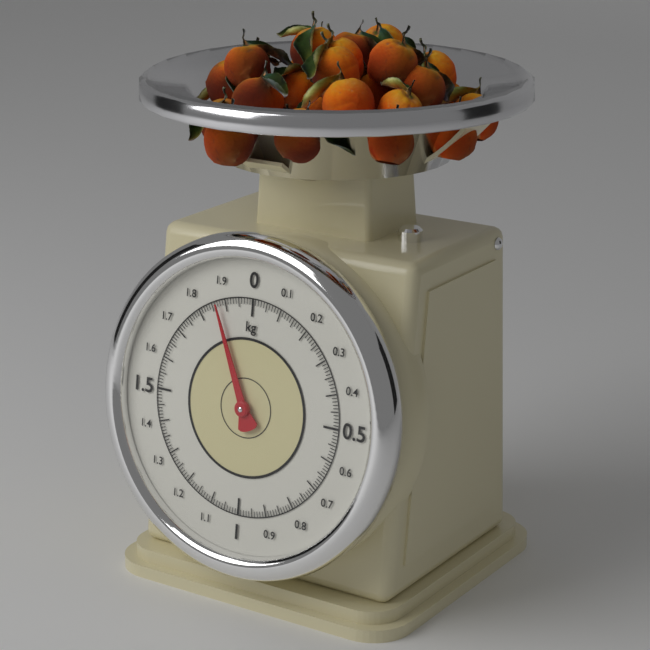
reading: 1.87 kg
